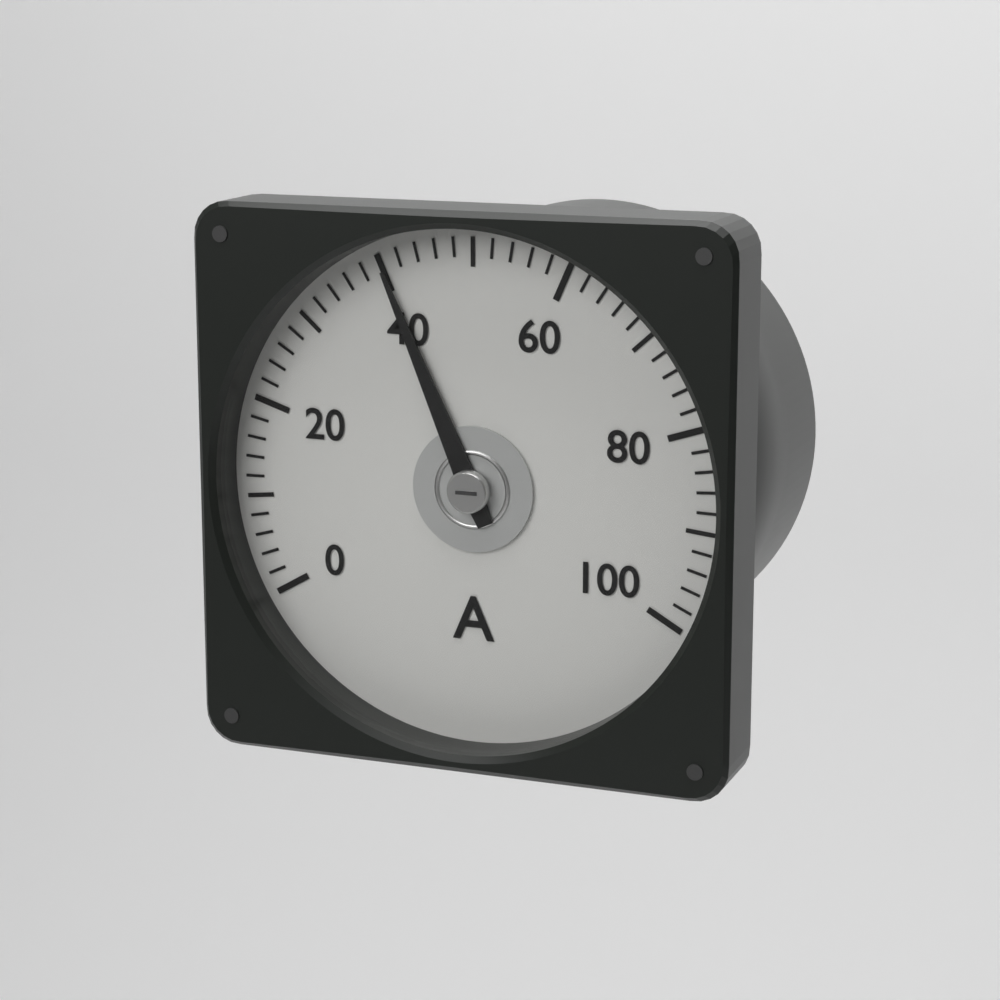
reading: 40 A
